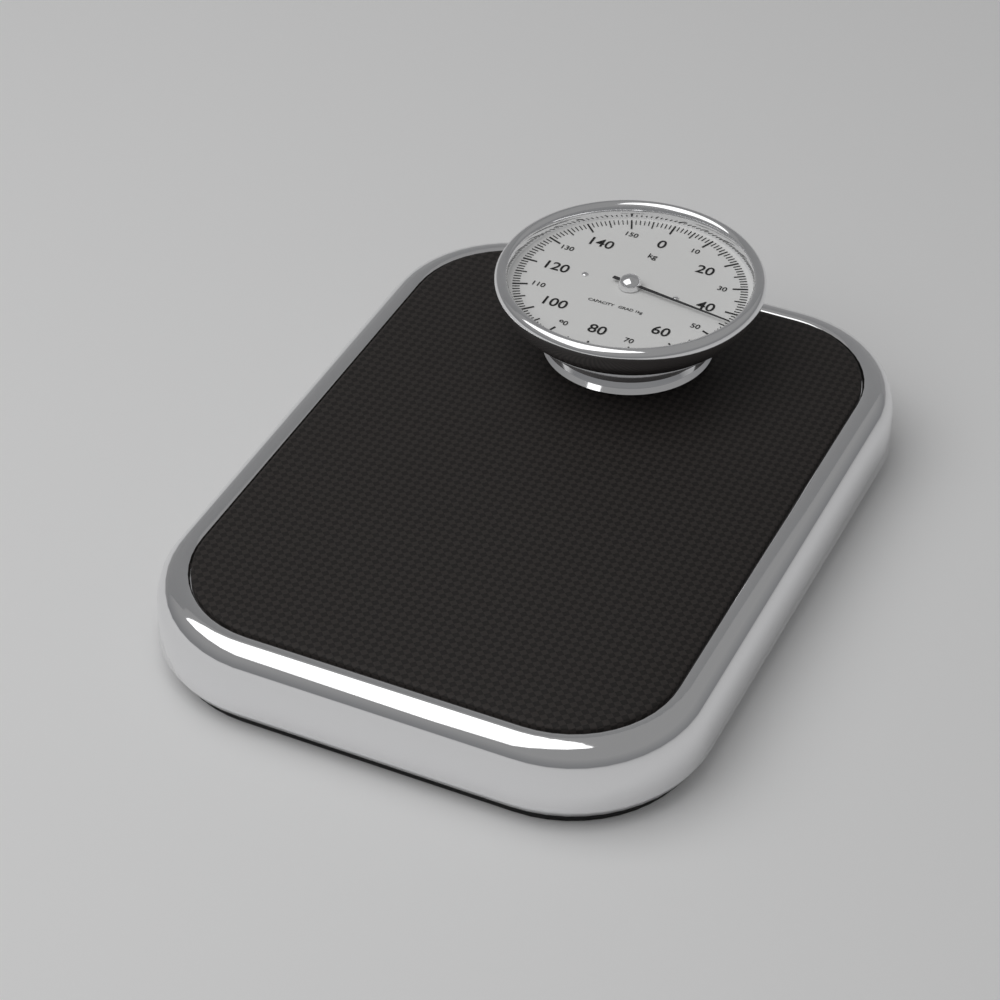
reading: 44 kg
